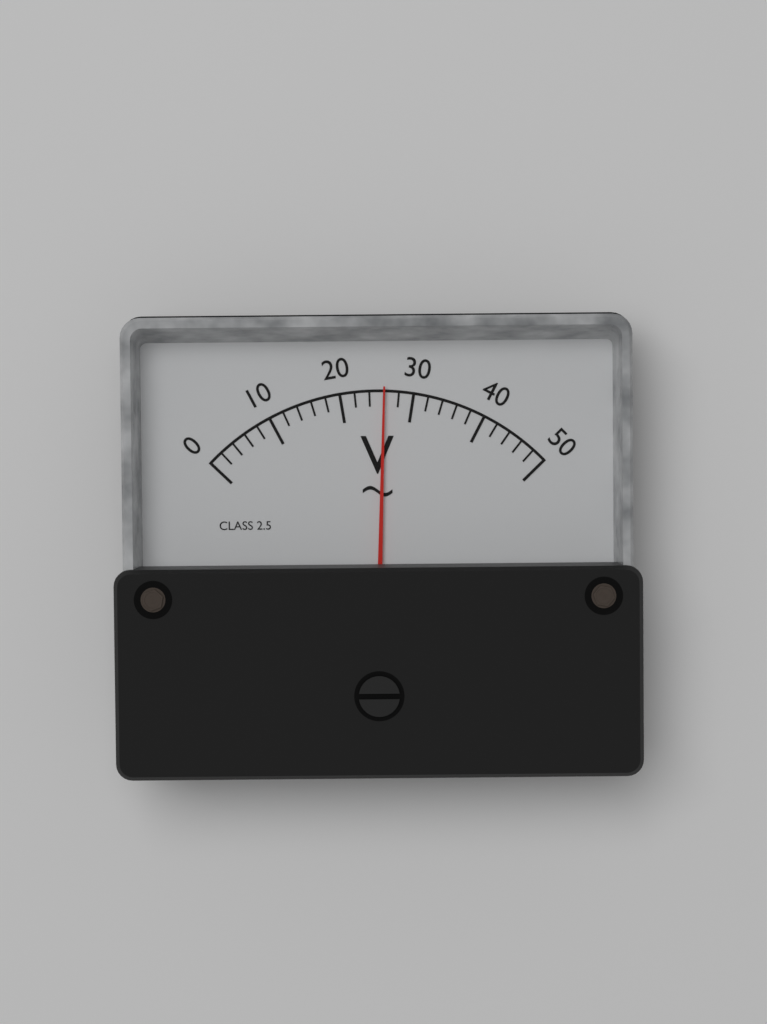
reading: 26 V
